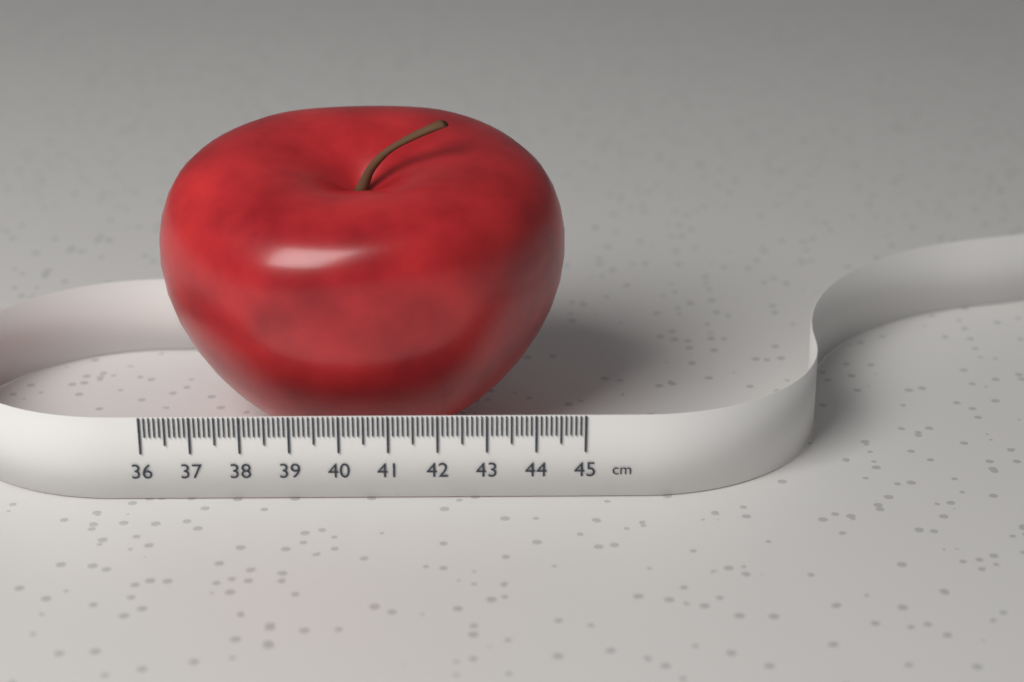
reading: 44.7 cm
